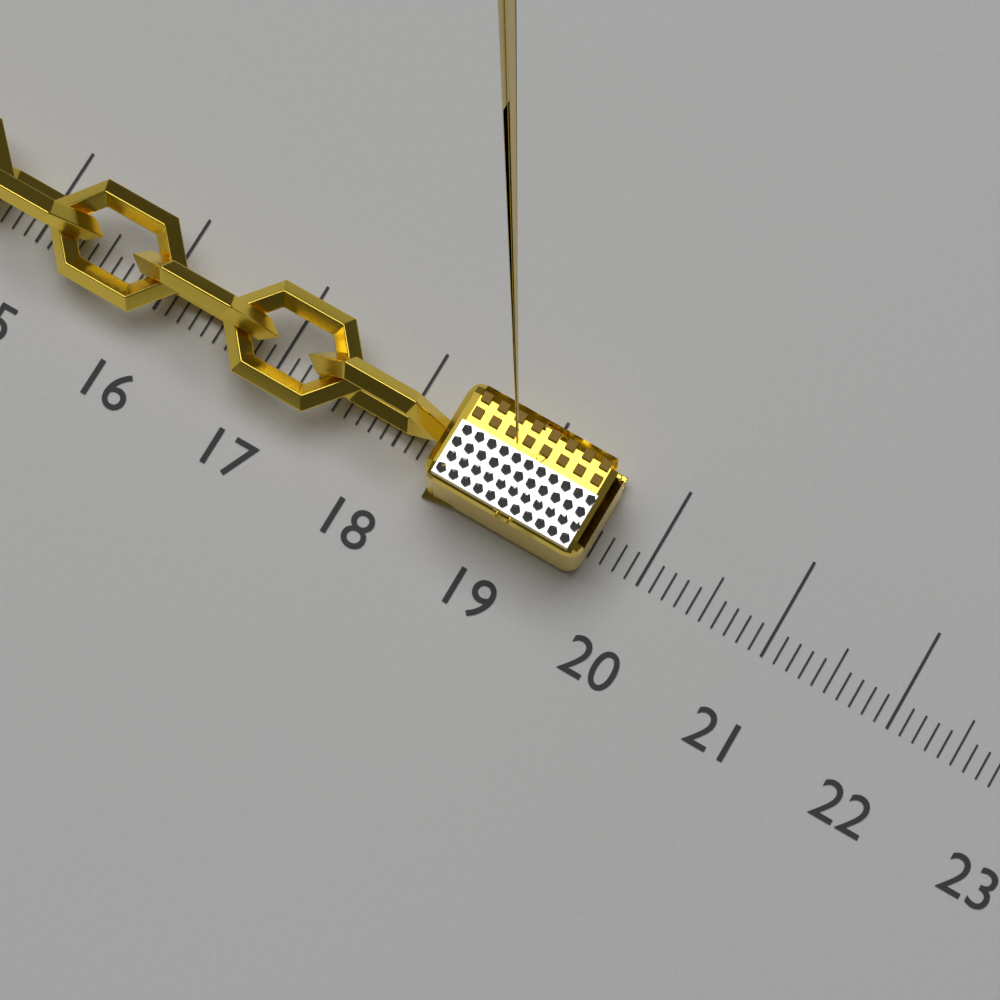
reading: 19.6 (no unit)
